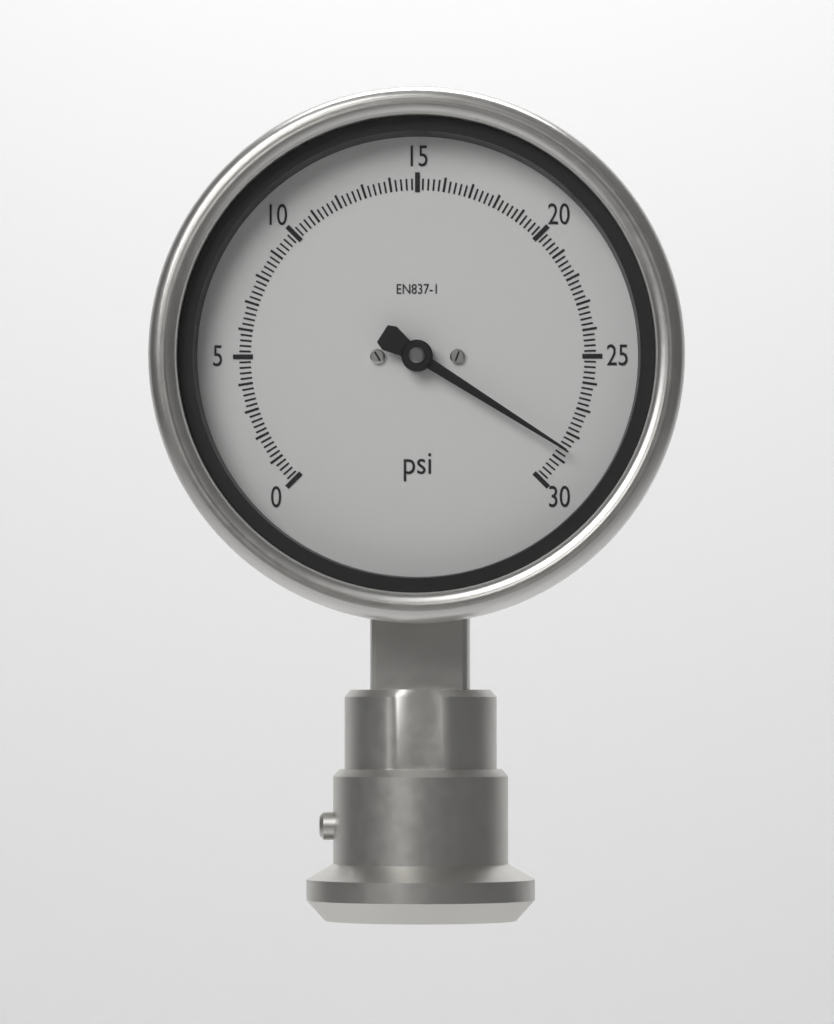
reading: 28.6 psi
